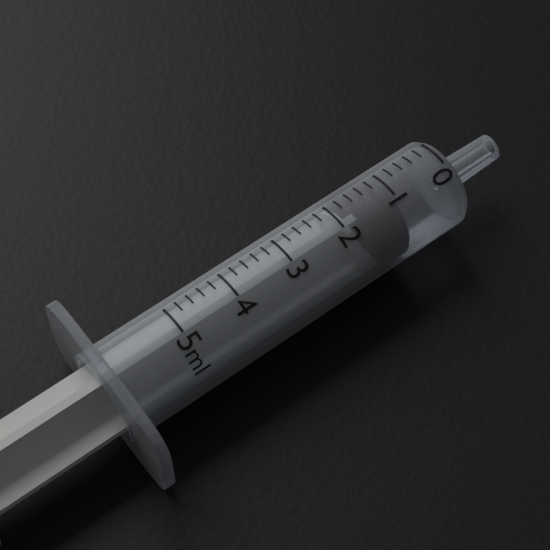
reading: 1.0 ml
